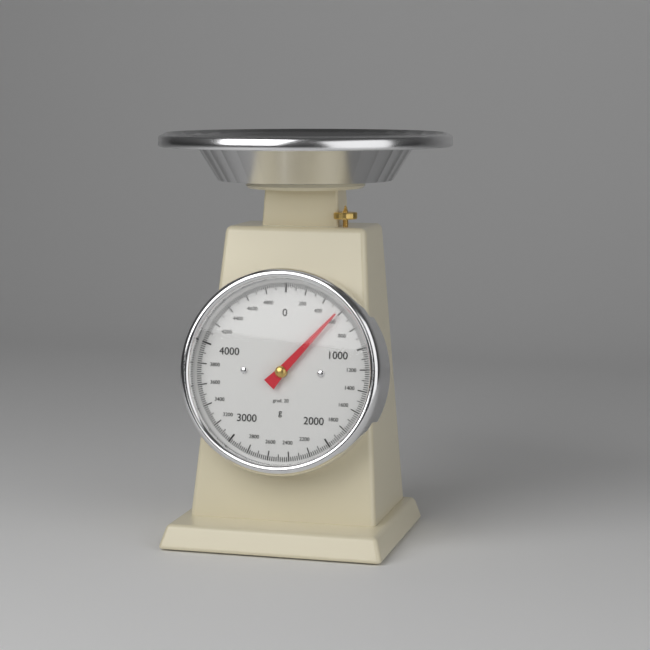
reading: 580 g
